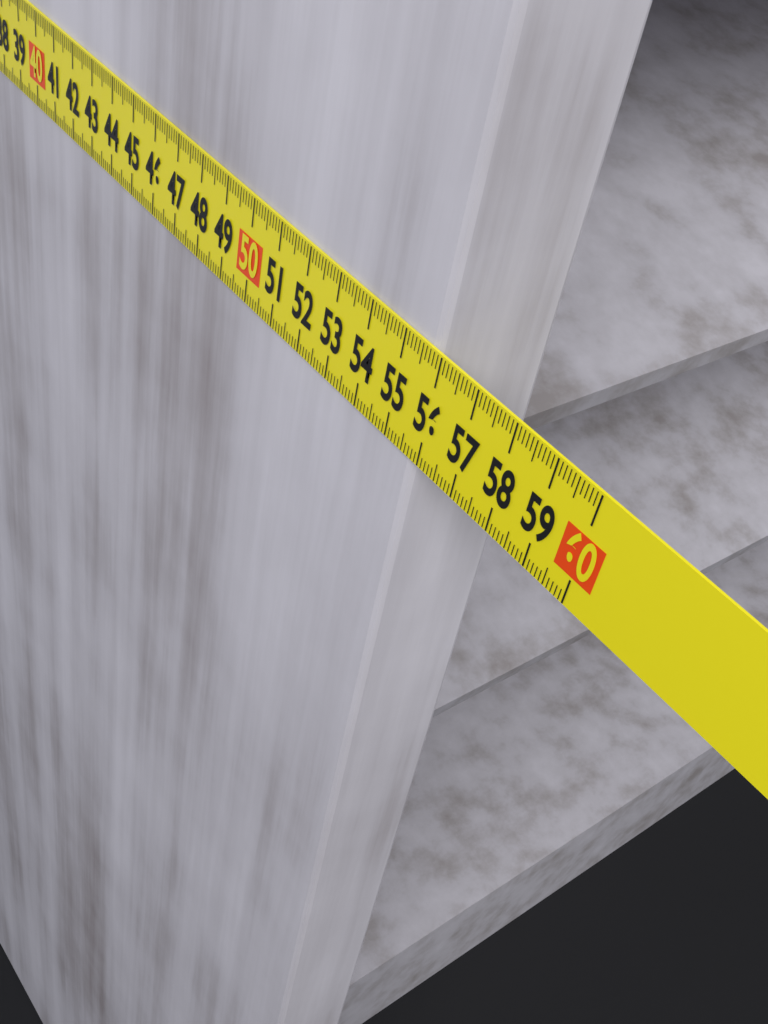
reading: 55.8 cm
